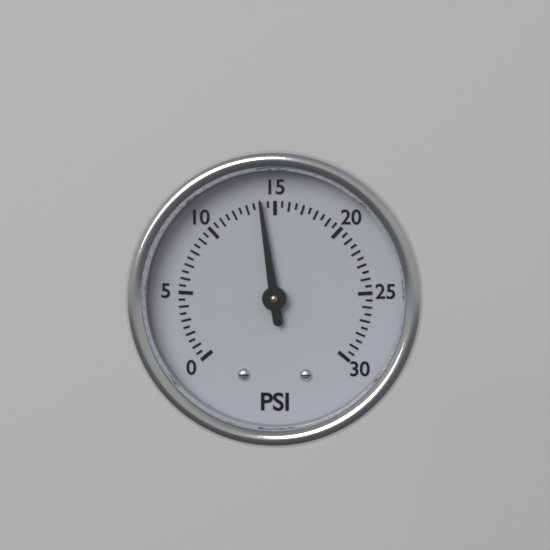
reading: 14.0 psi
